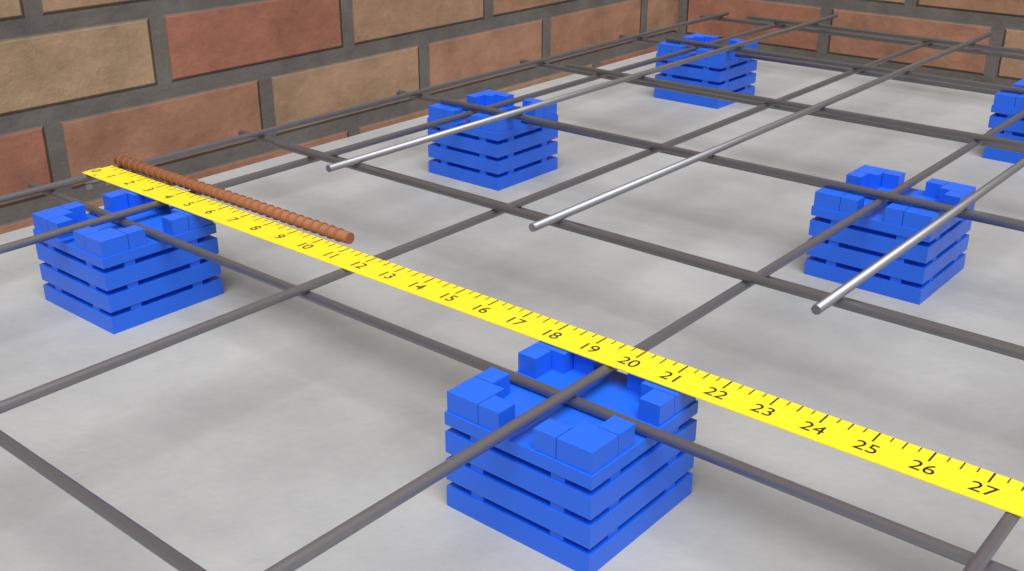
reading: 10.75 in
